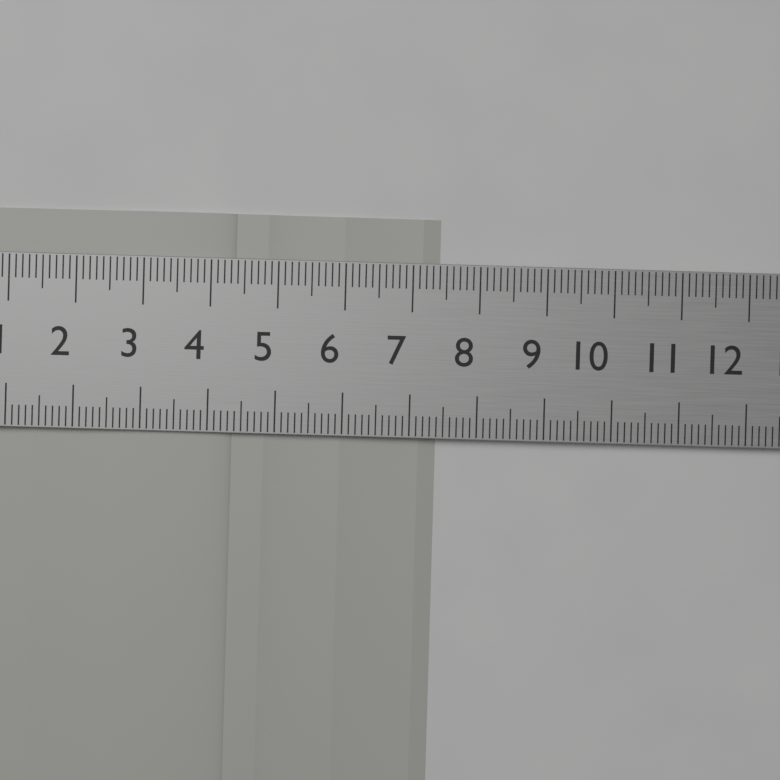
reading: 7.4 cm
